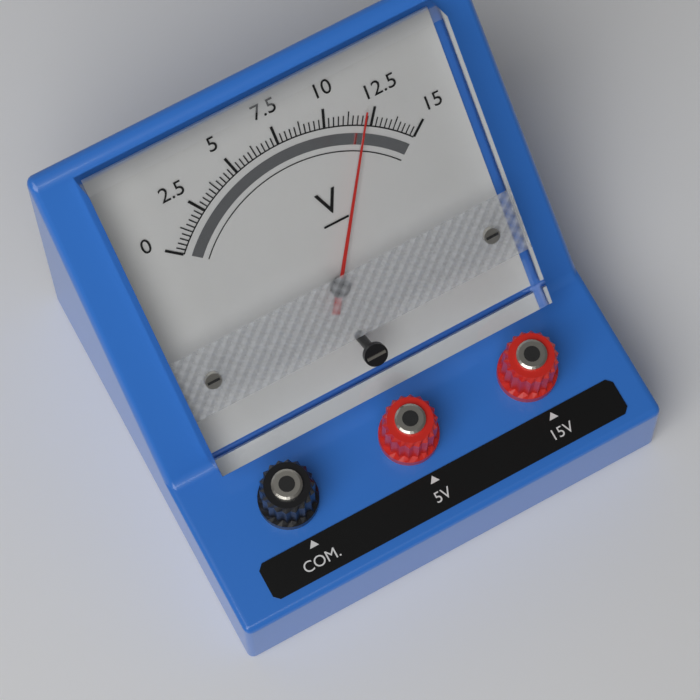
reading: 12.00 V
